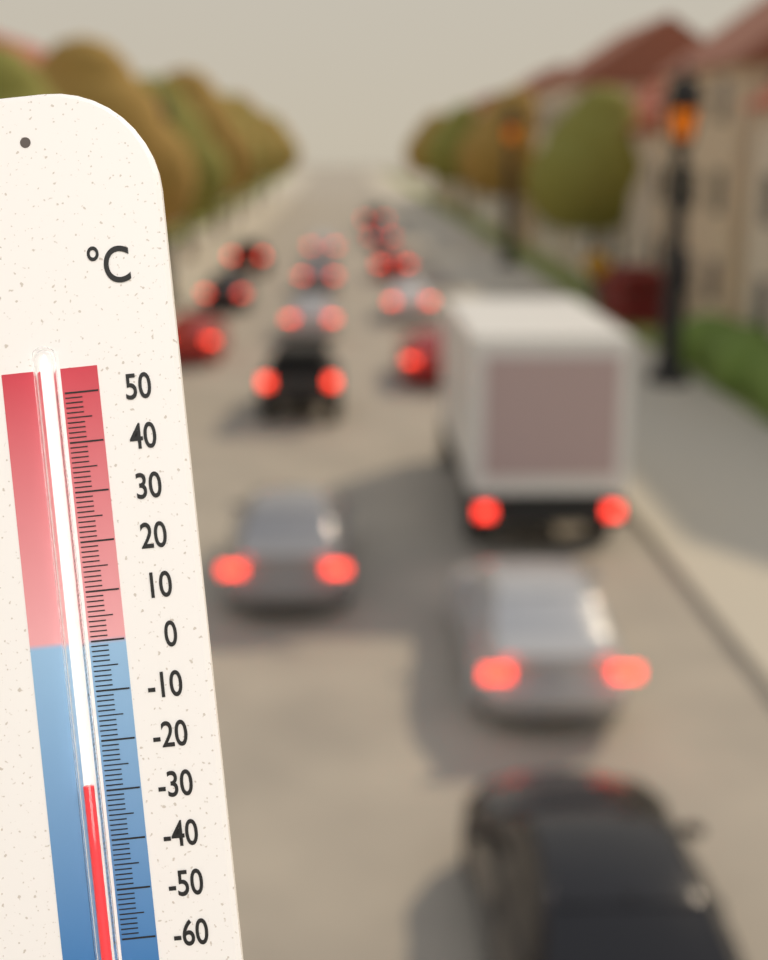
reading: -28 °C
